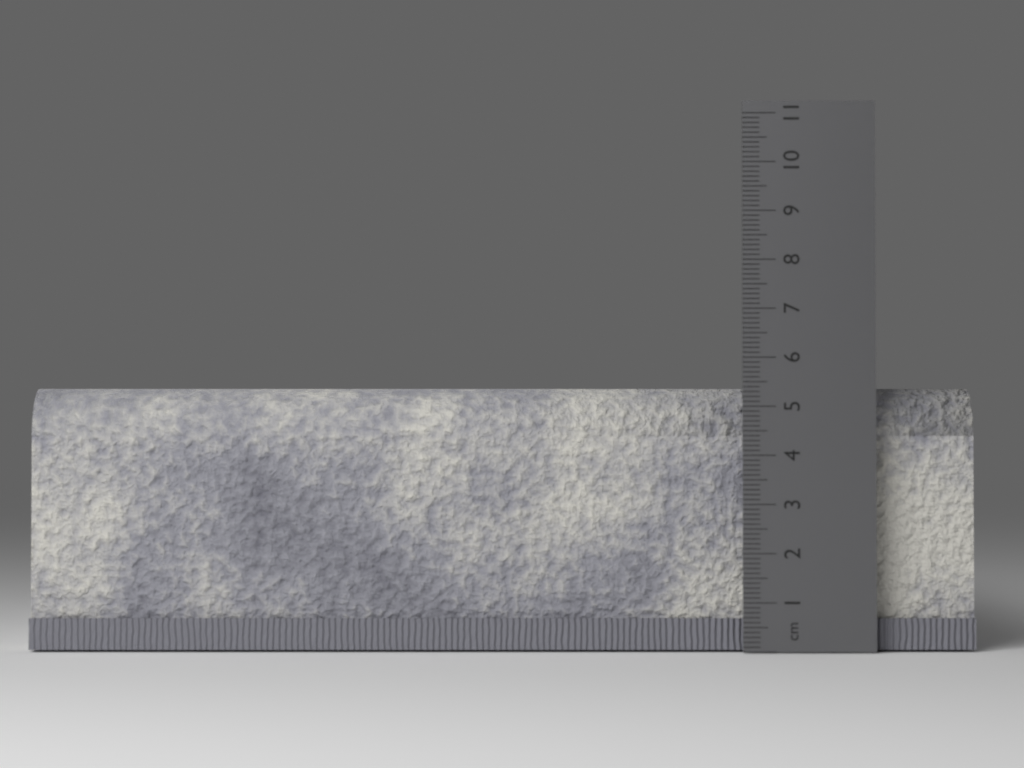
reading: 5.4 cm
